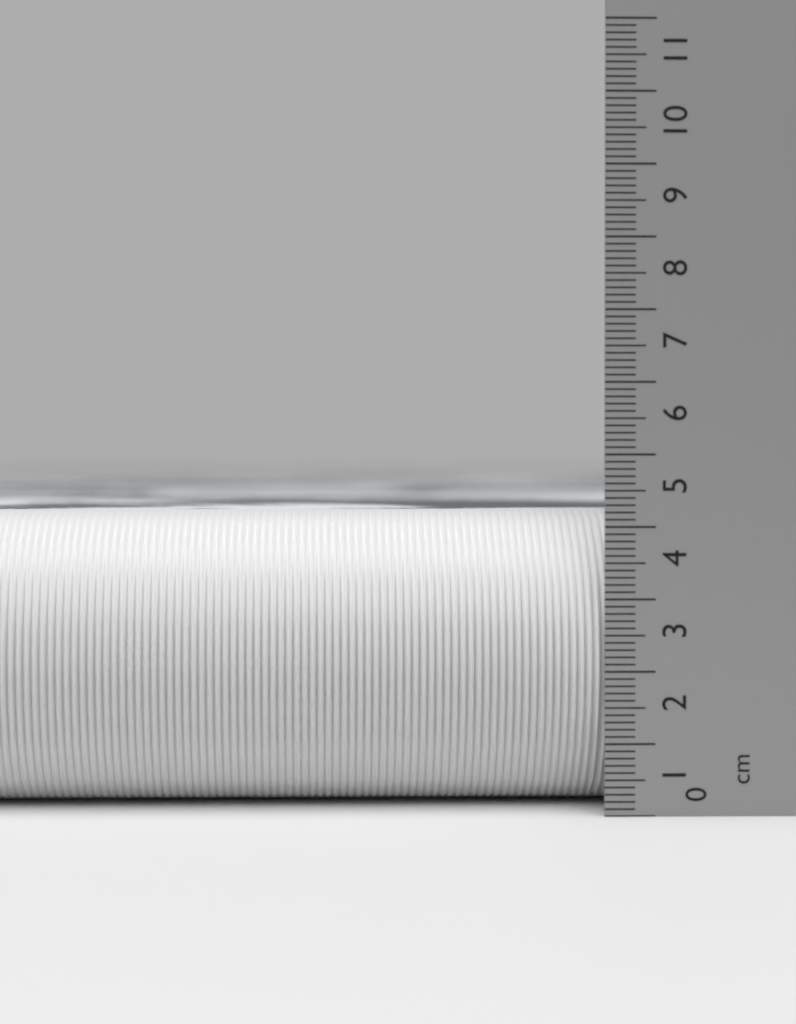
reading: 4.2 cm
